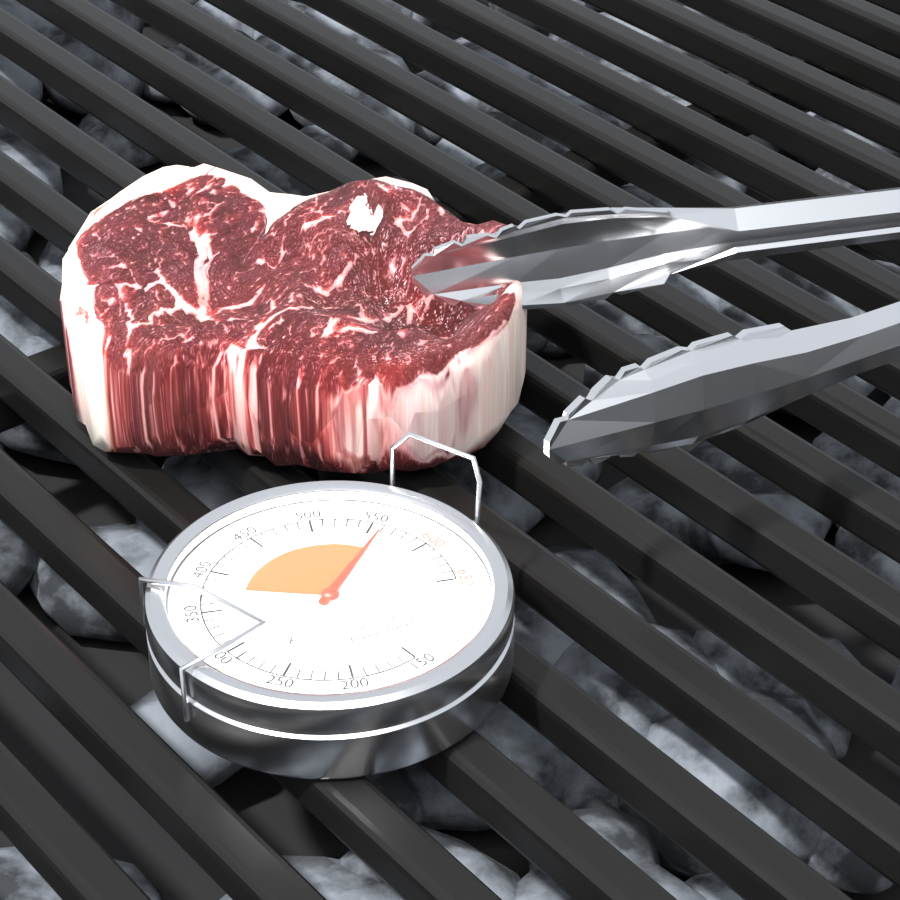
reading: 560 °F
